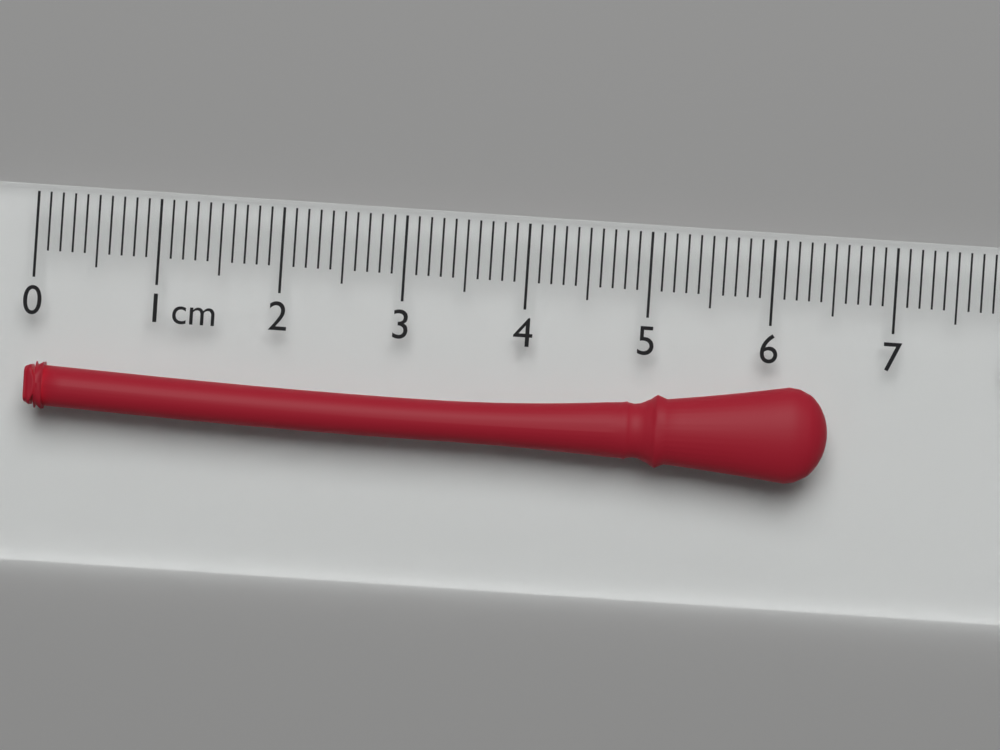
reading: 6.5 cm
